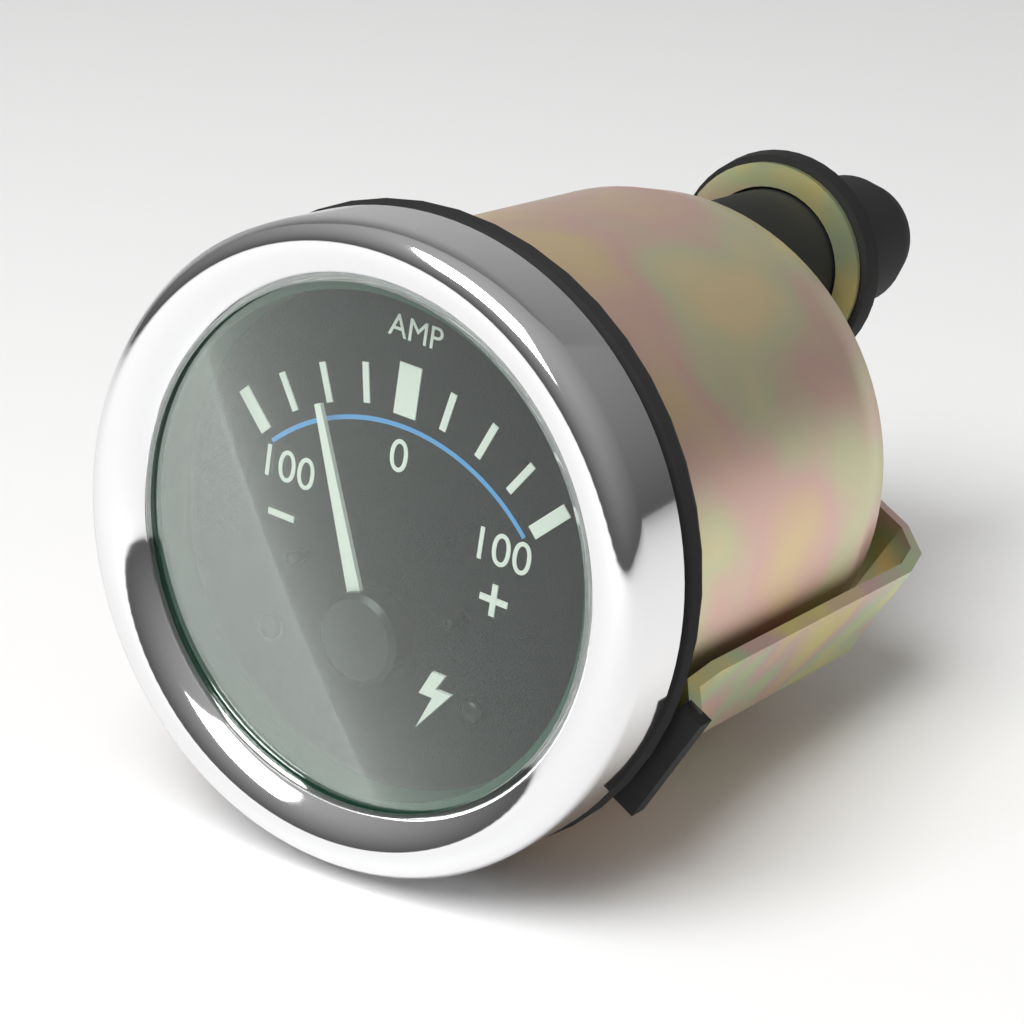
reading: -50 A
